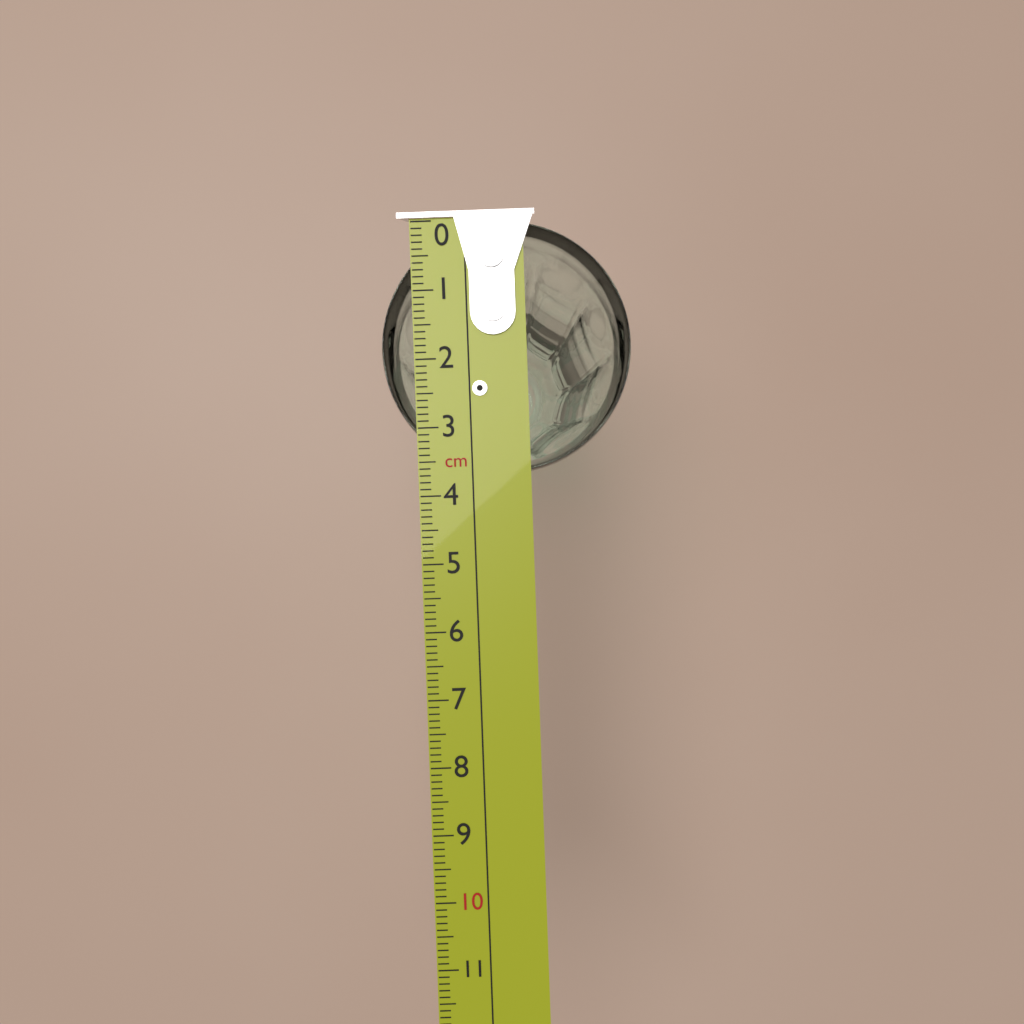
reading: 3.7 cm
